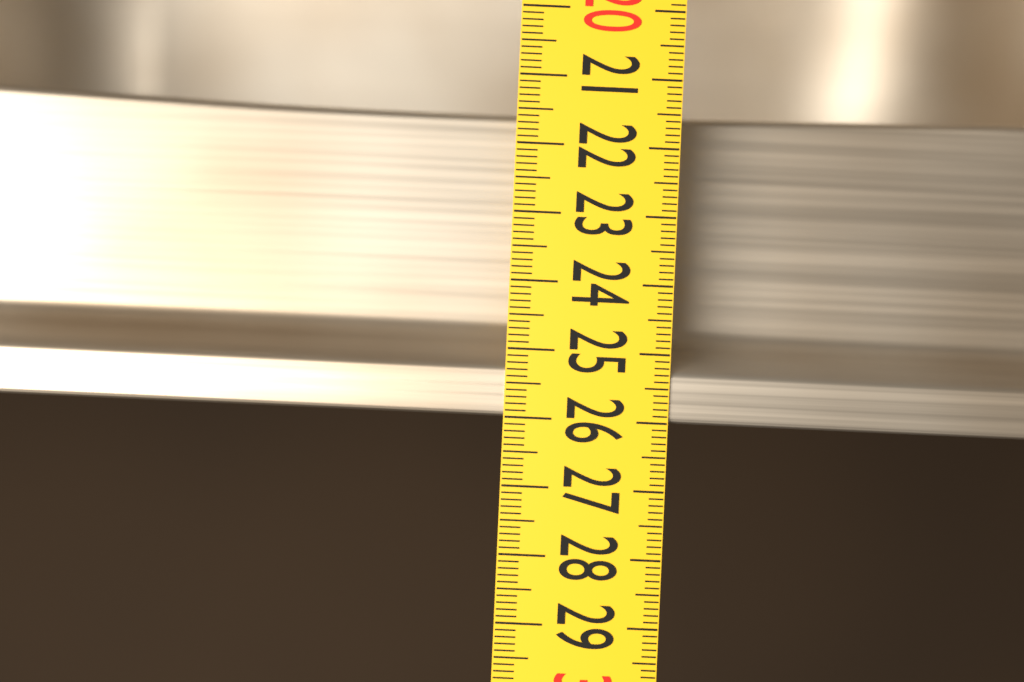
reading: 26.0 (no unit)
